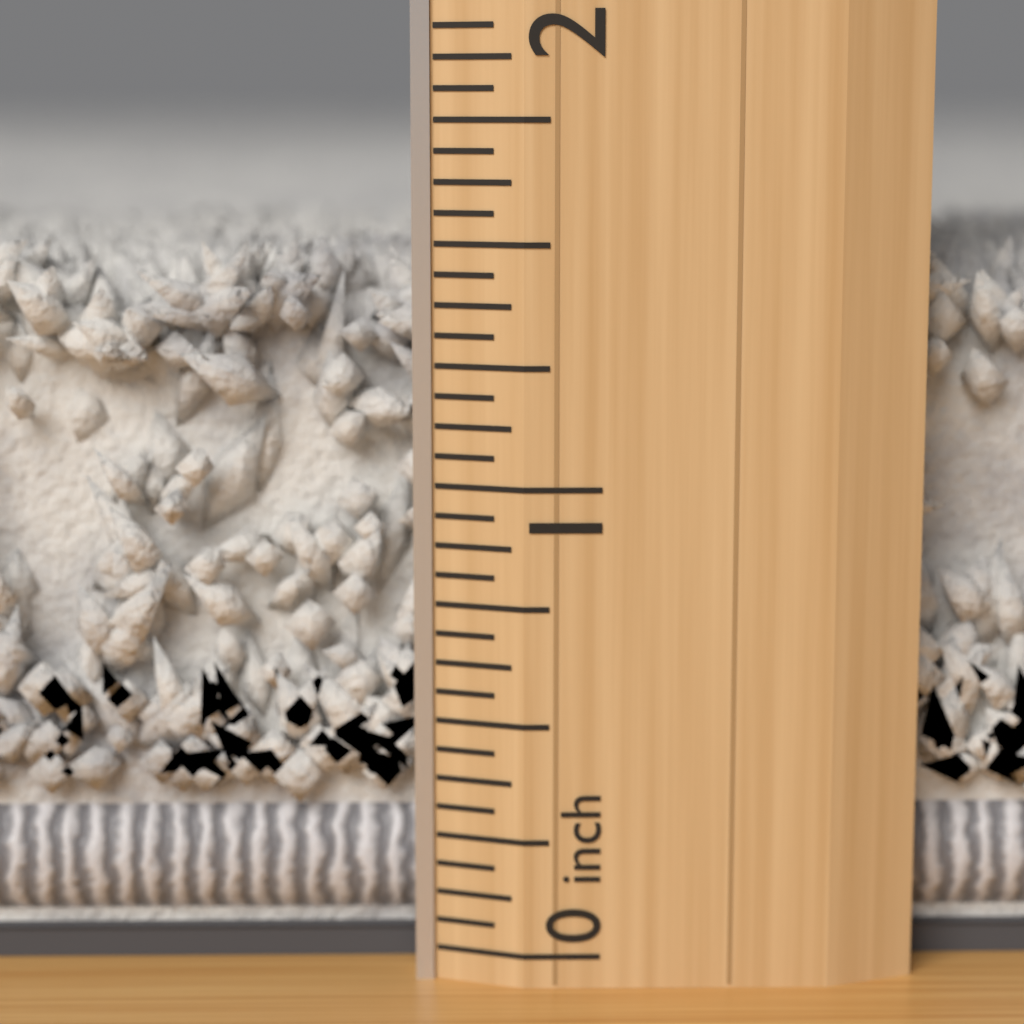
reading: 1.5000 inch
